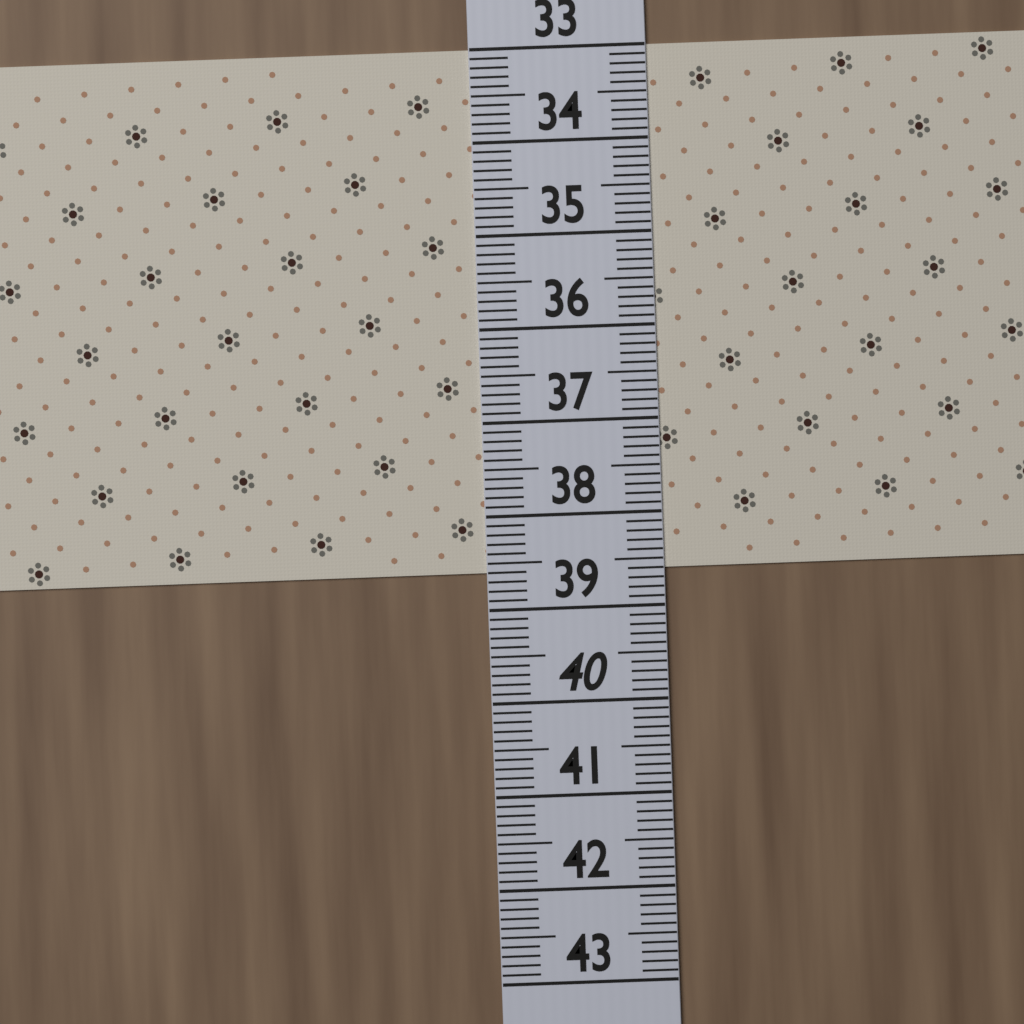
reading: 38.6 (no unit)
